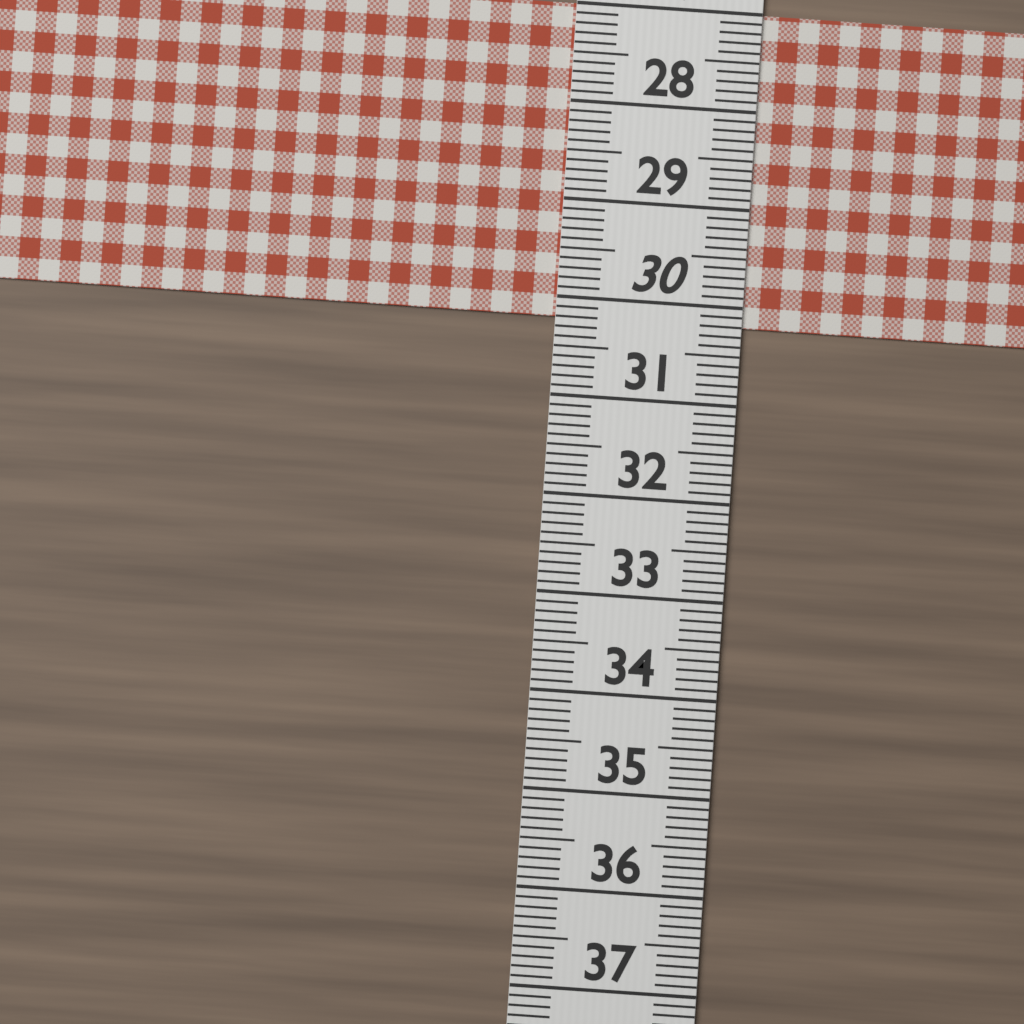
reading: 30.2 (no unit)
